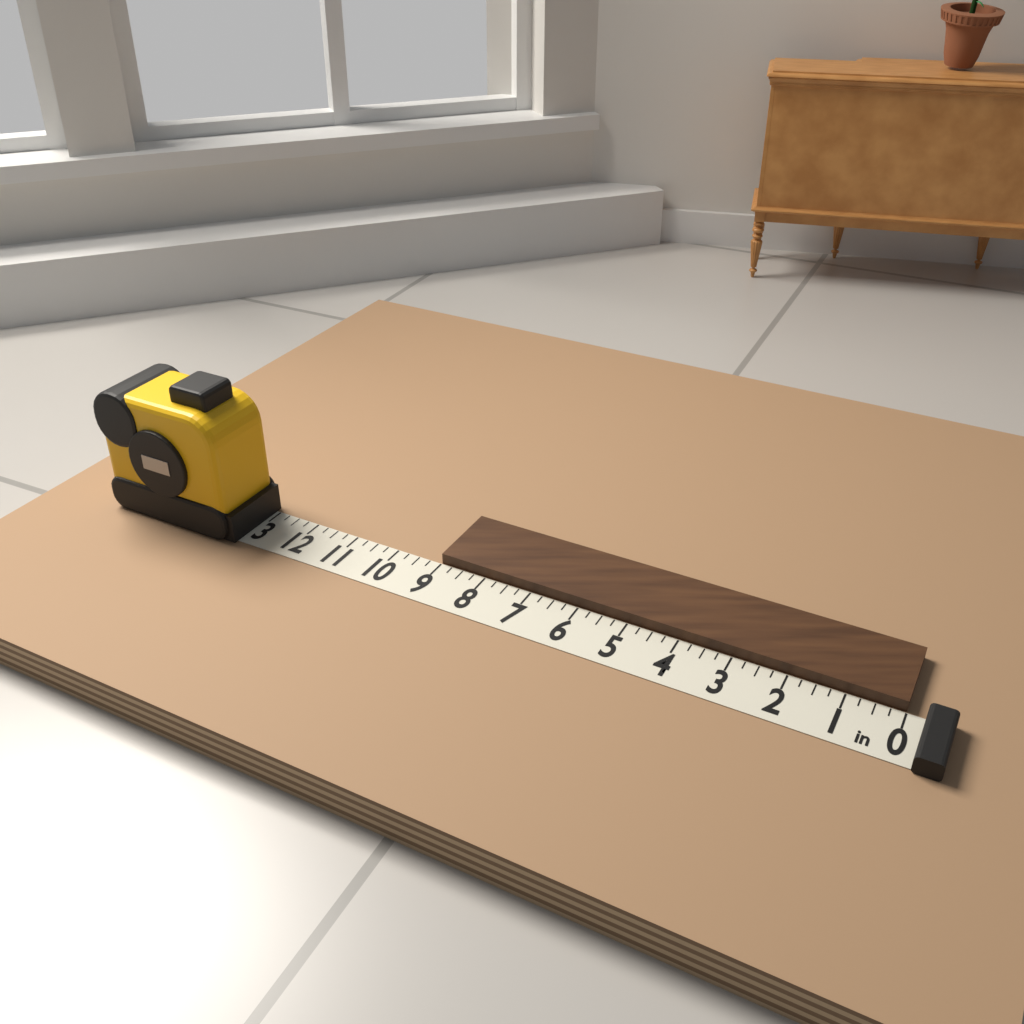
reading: 9.00 in
